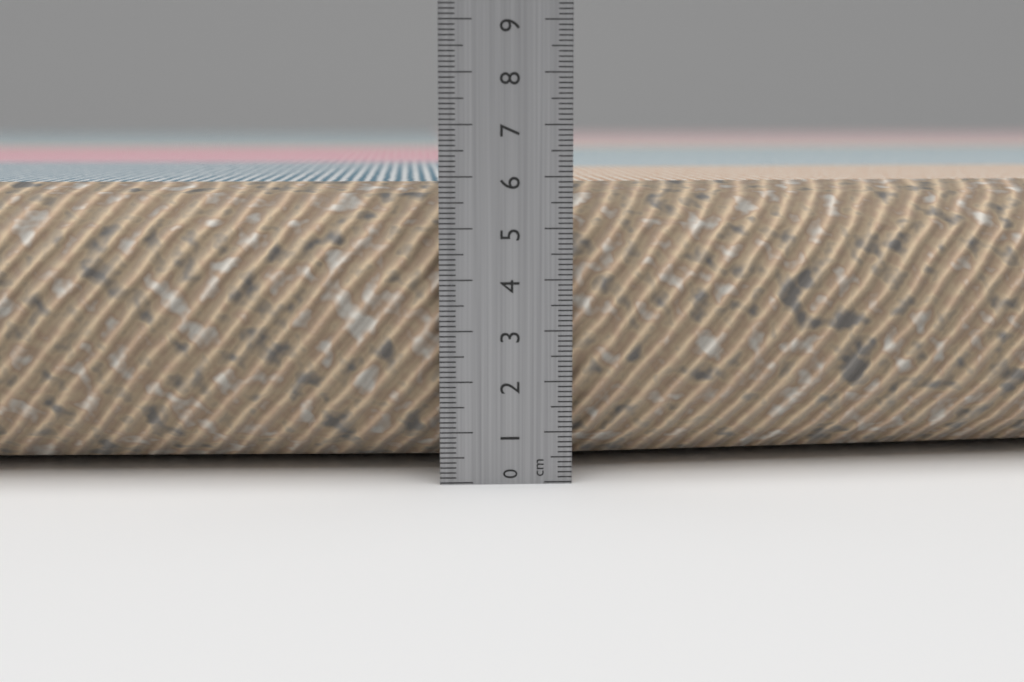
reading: 5.8 cm
